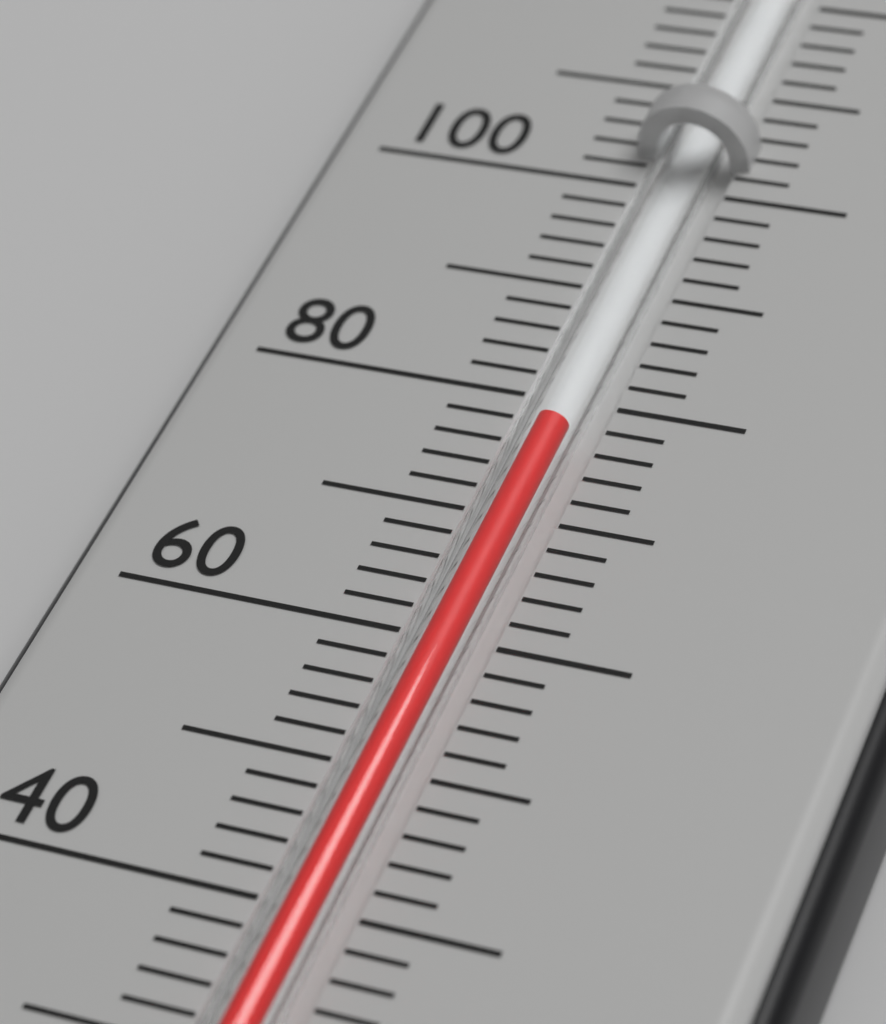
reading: 77 °F
